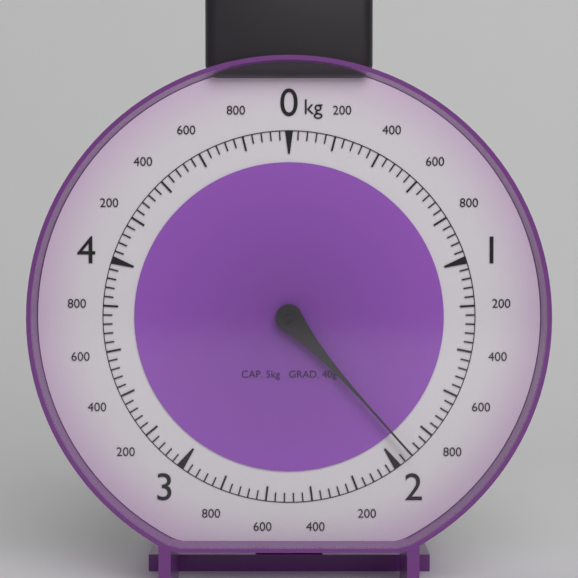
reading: 1.92 kg
